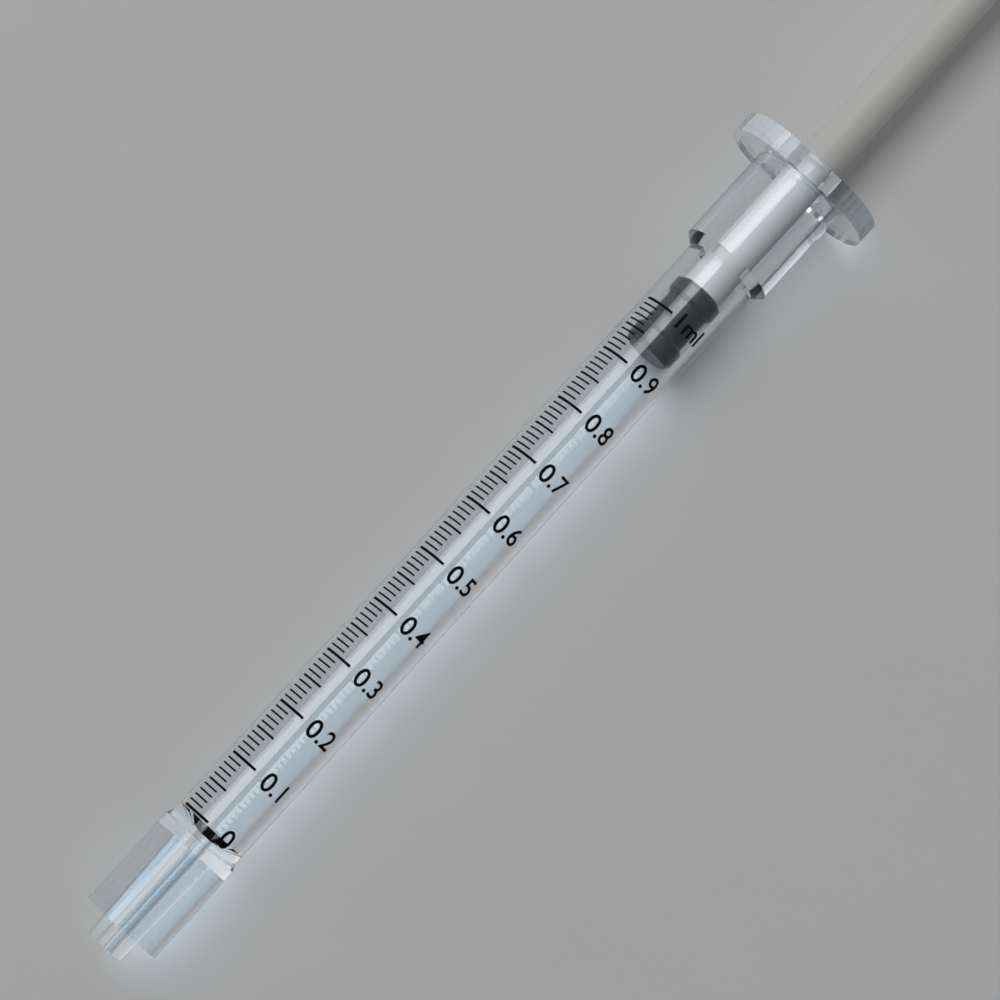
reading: 0.94 ml
